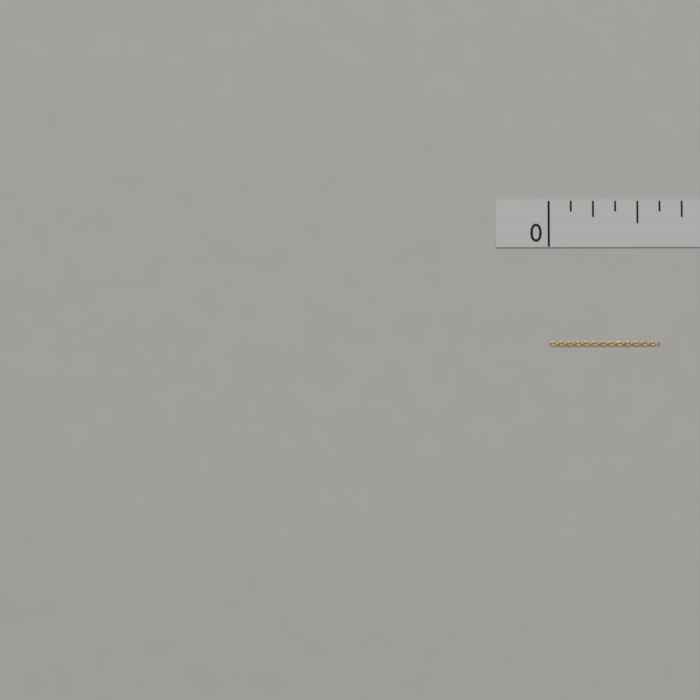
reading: 0.625 in
